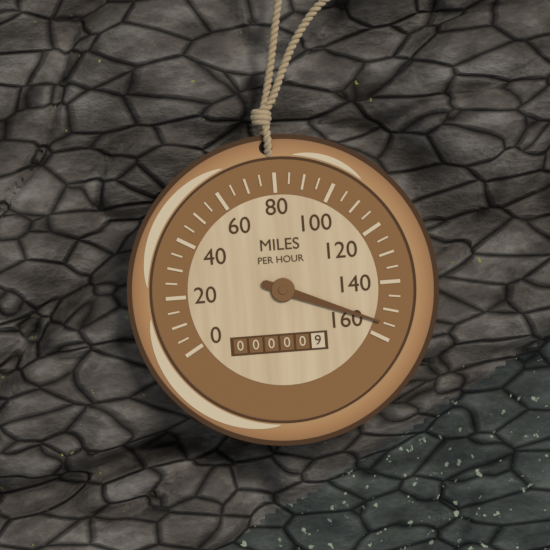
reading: 155 mph
